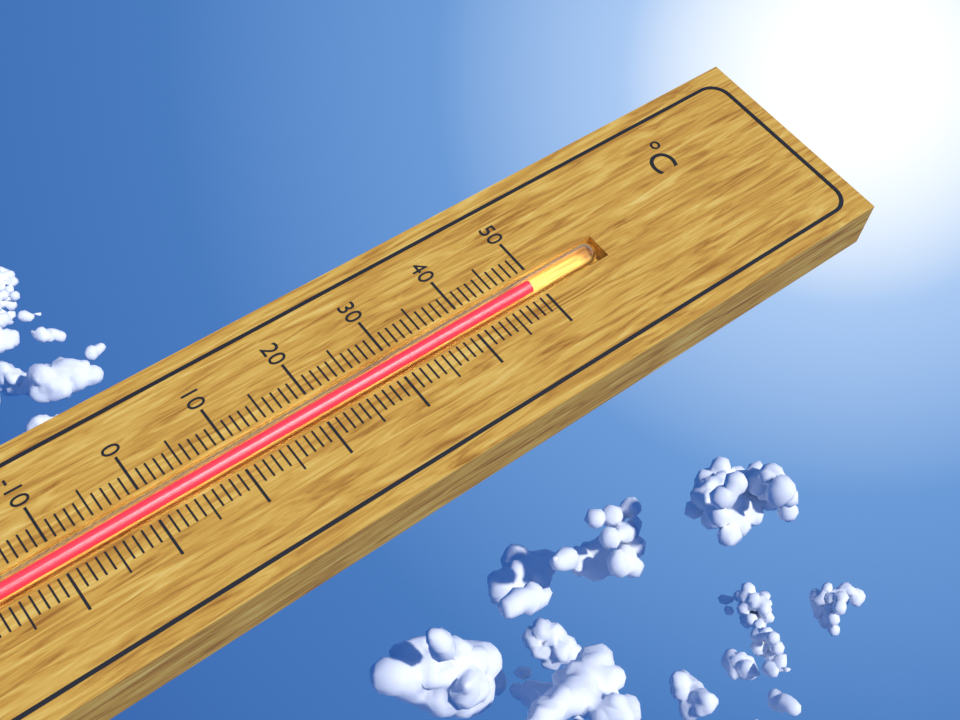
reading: 49 °C
